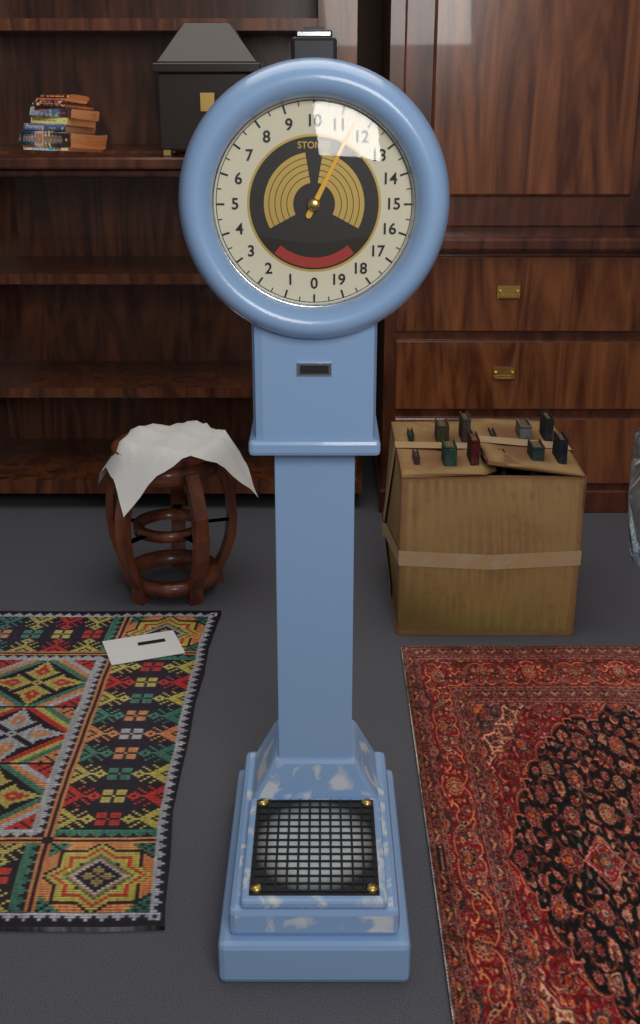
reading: 11.5 stones
